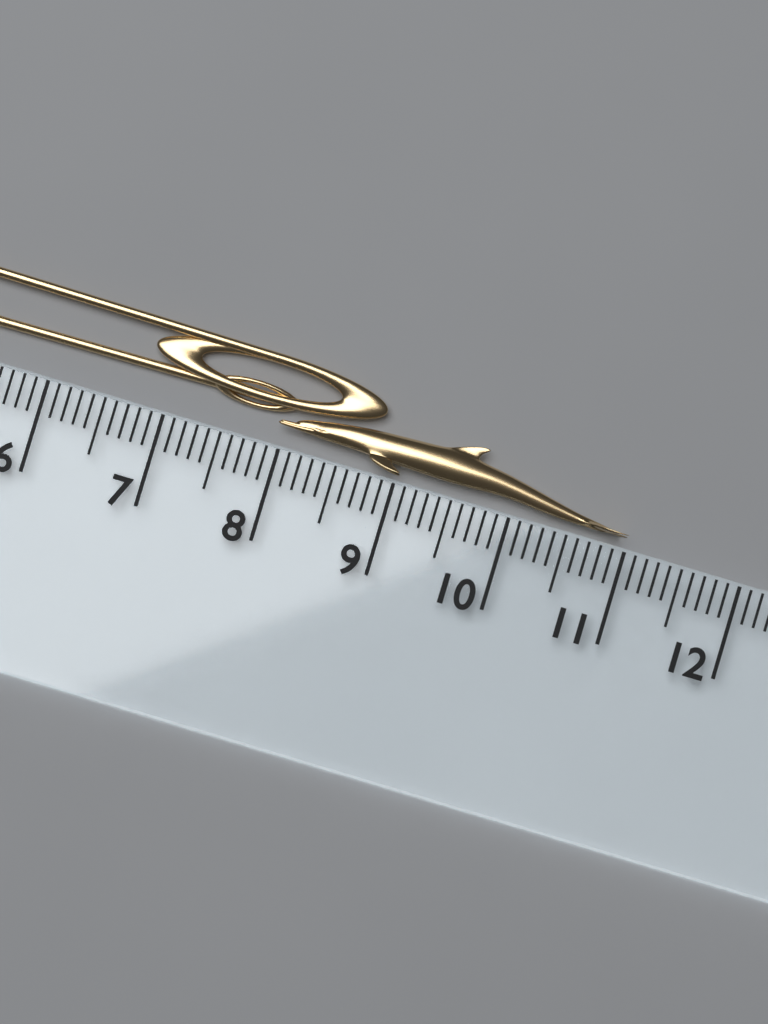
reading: 11.0 cm
